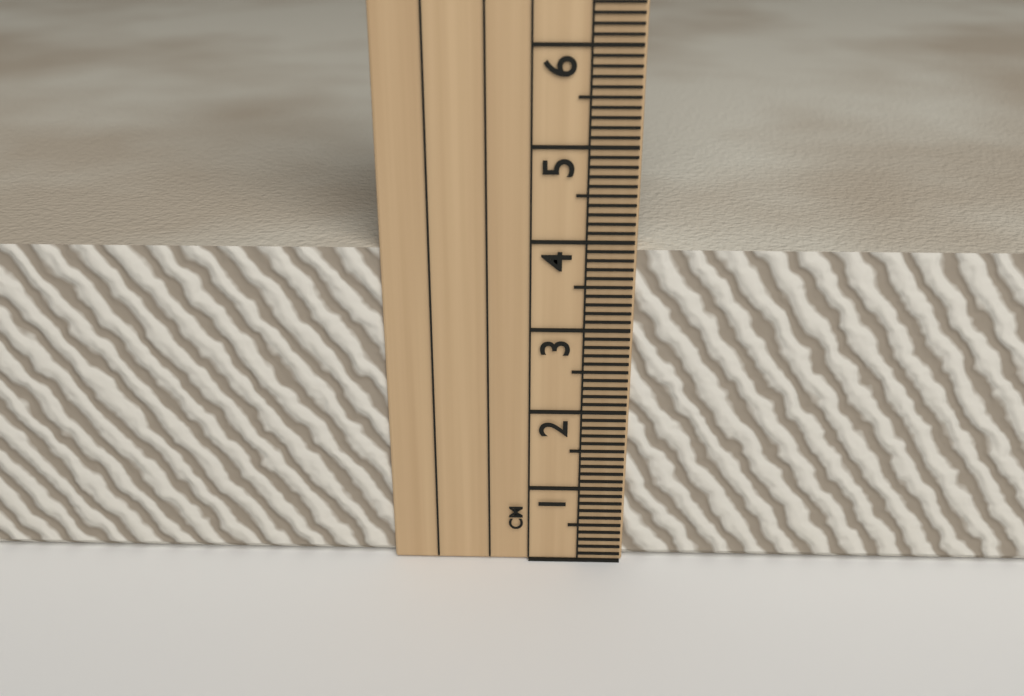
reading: 3.9 cm
